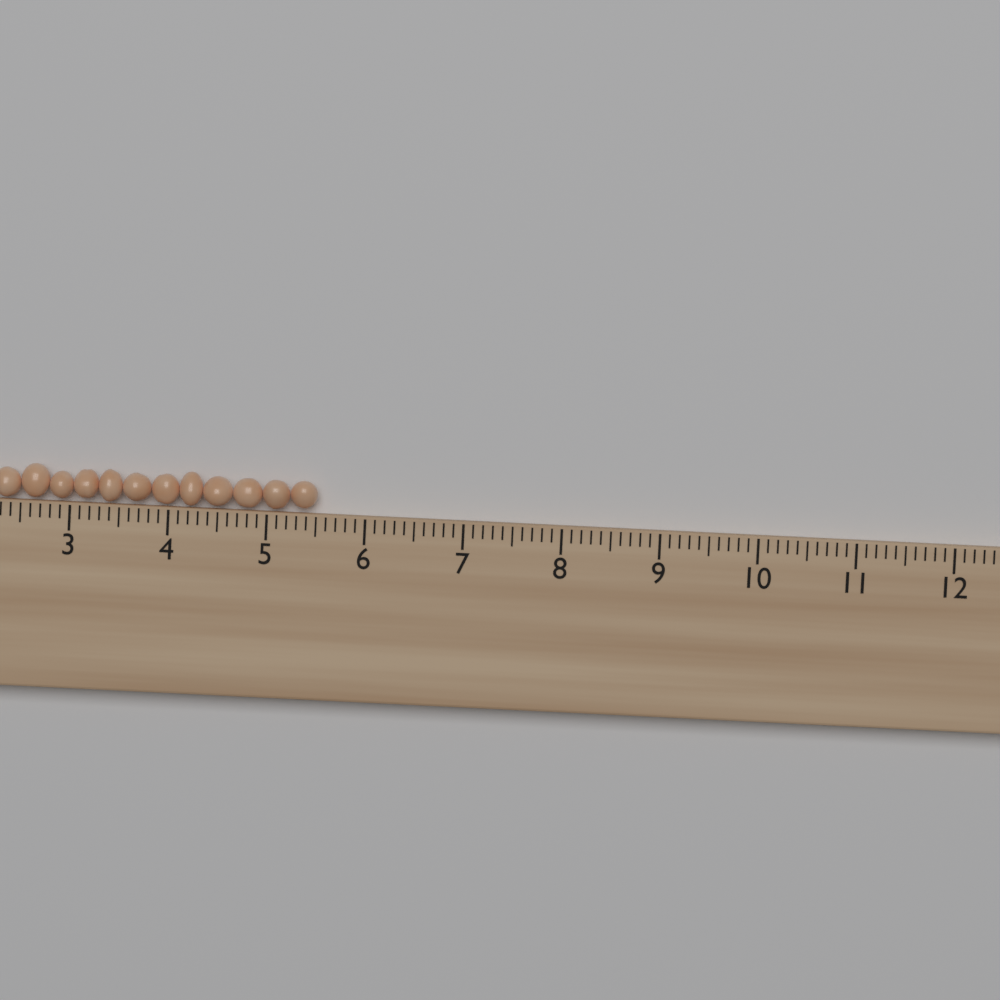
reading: 5.5 cm
